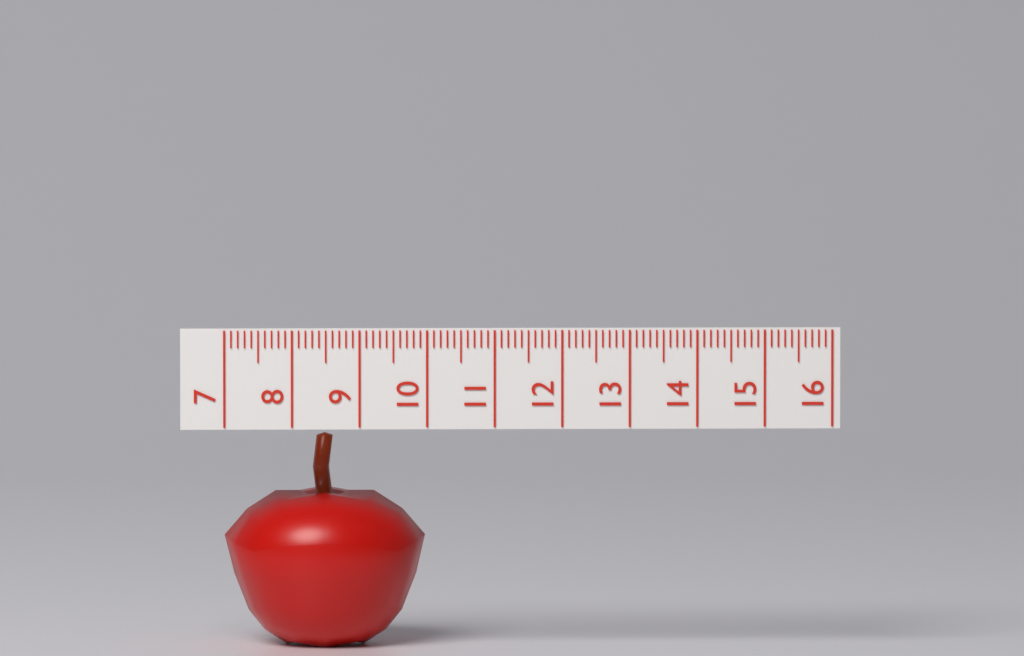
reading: 10.0 (no unit)
